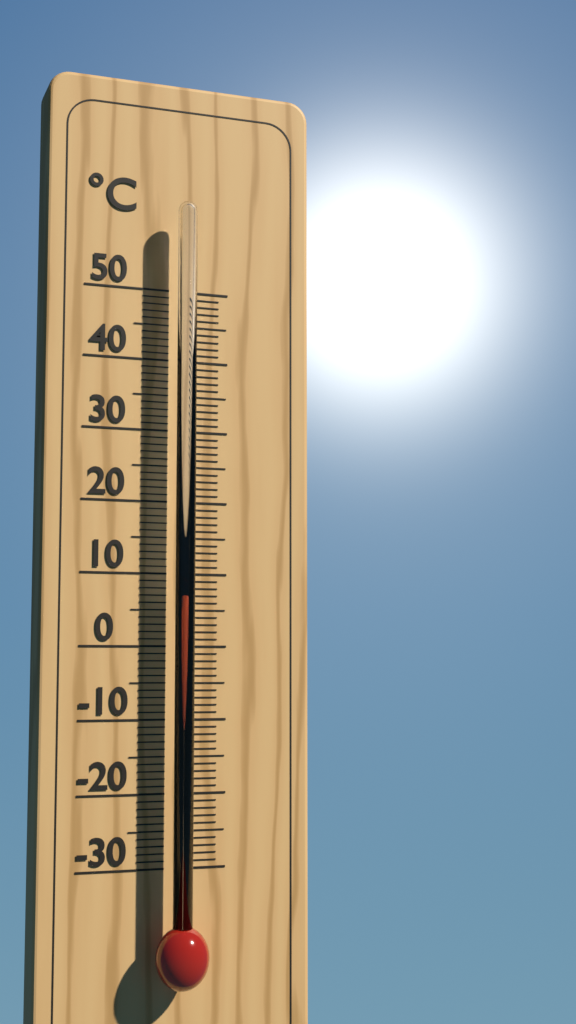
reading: 7 °C
